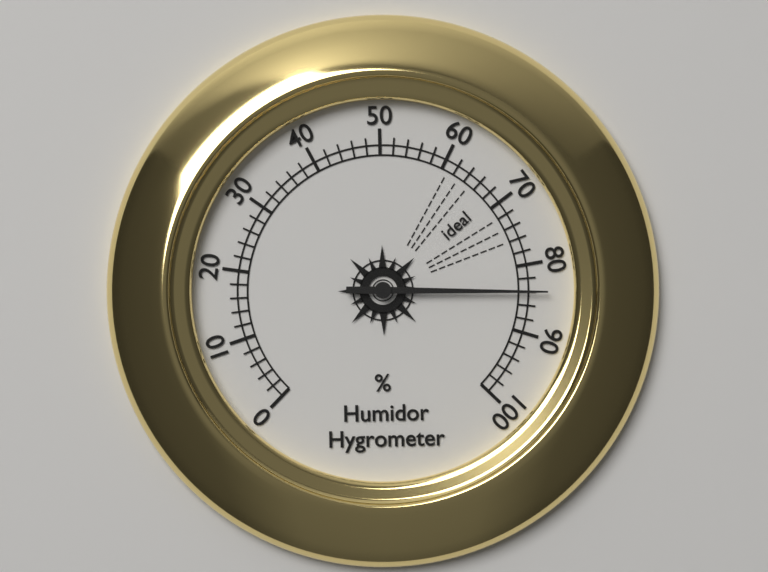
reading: 84 %
